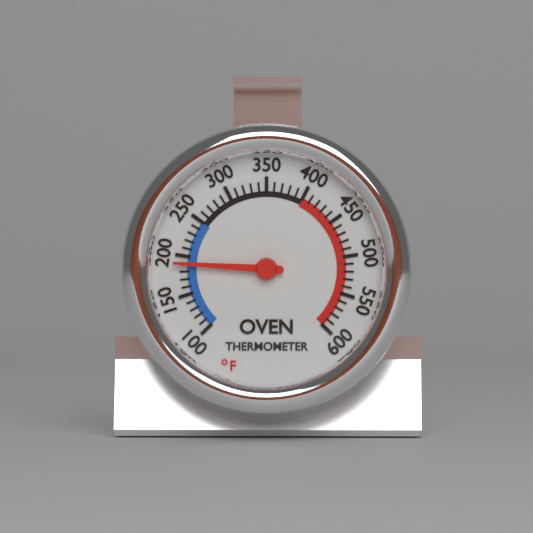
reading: 190 °F
